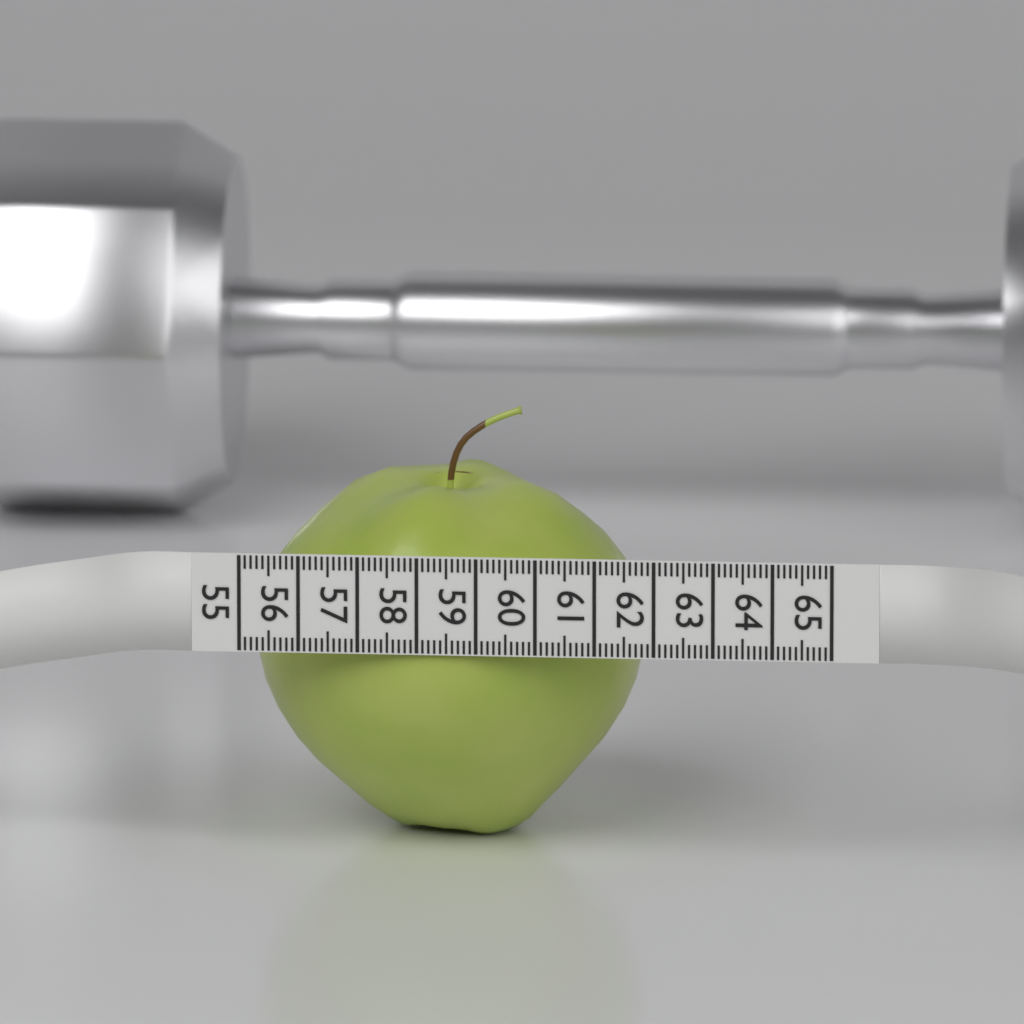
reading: 61.6 (no unit)
